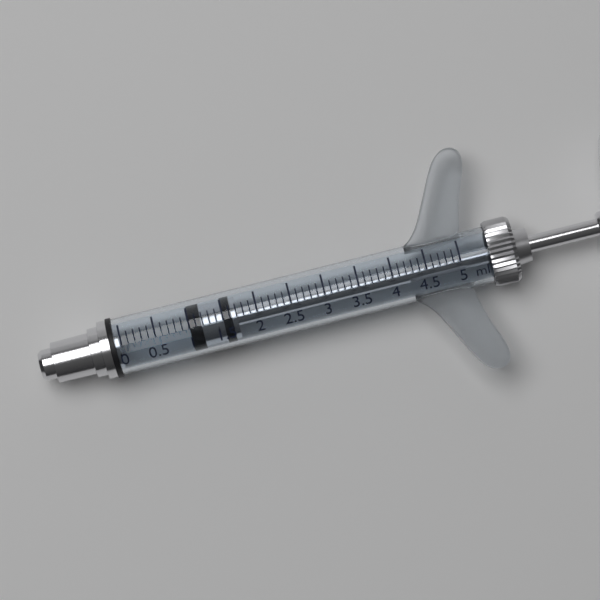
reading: 1.0 ml
